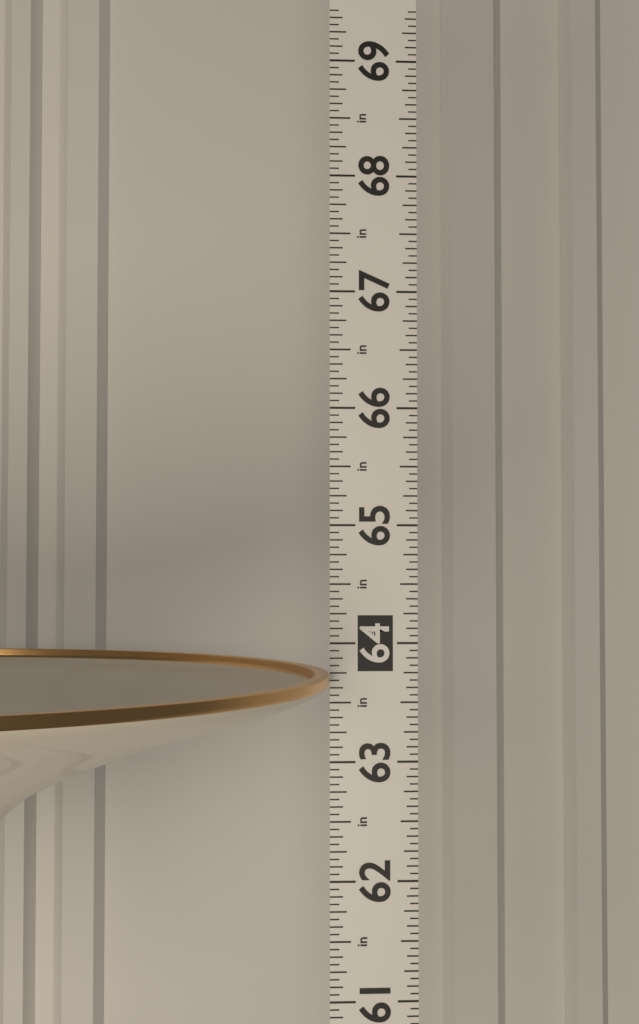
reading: 63.7500 in
